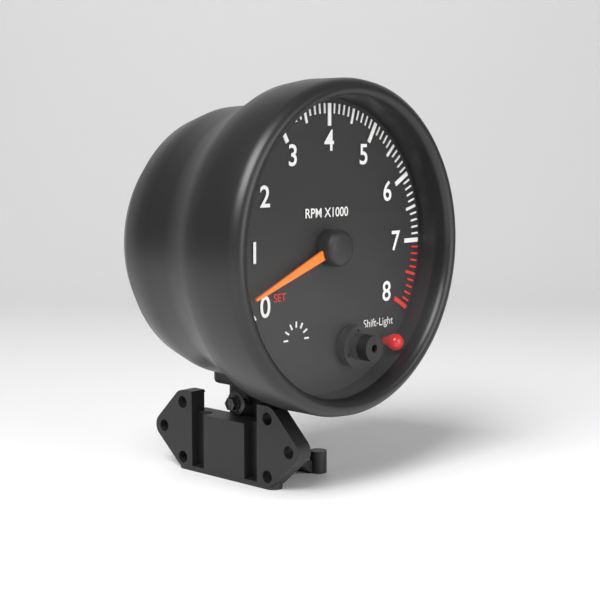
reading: 300 RPM
